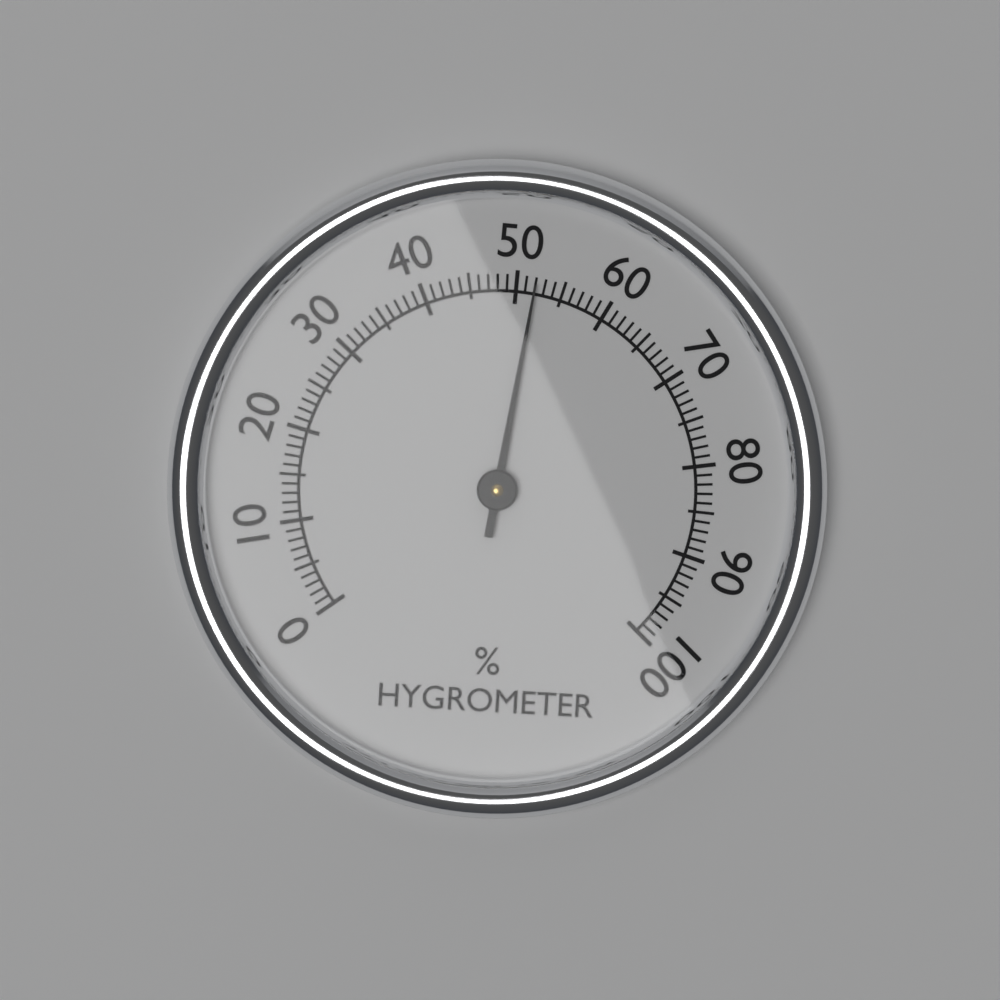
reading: 52 %
